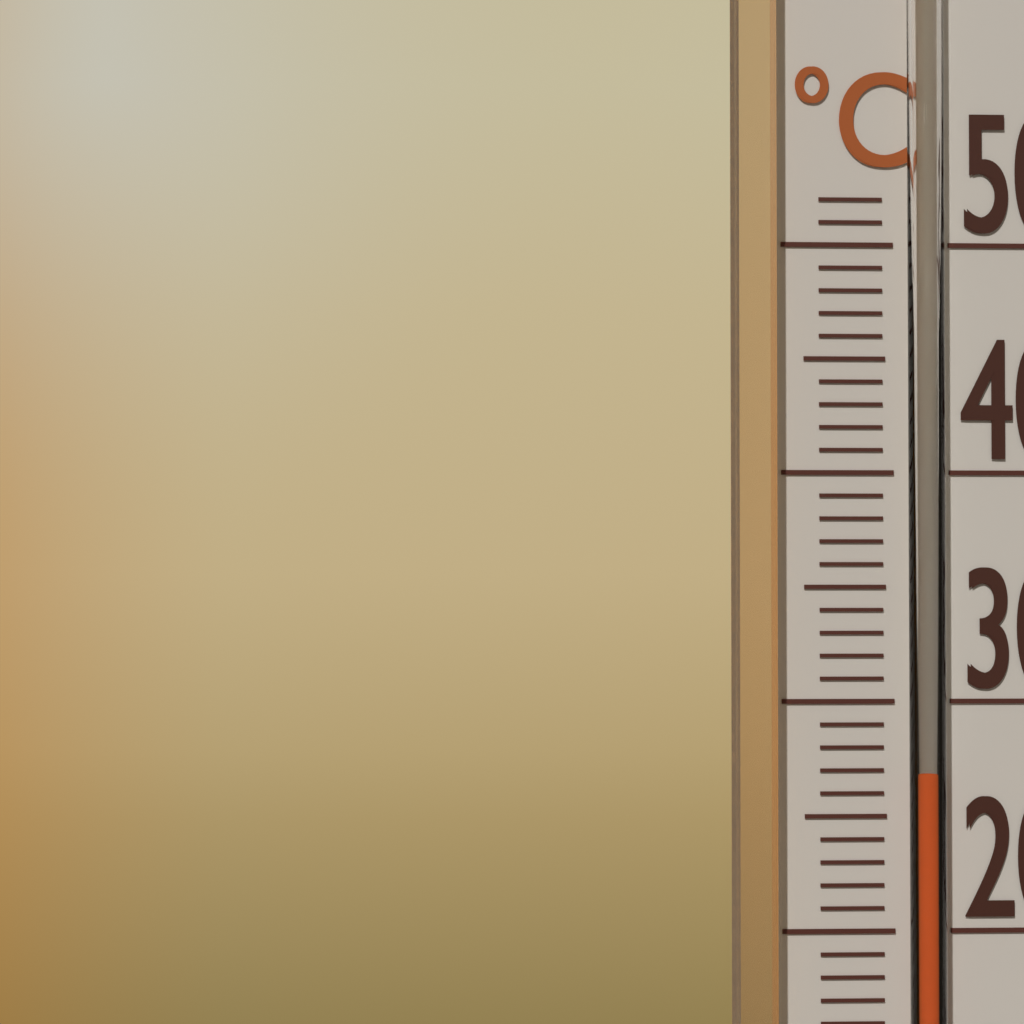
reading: 27 °C
